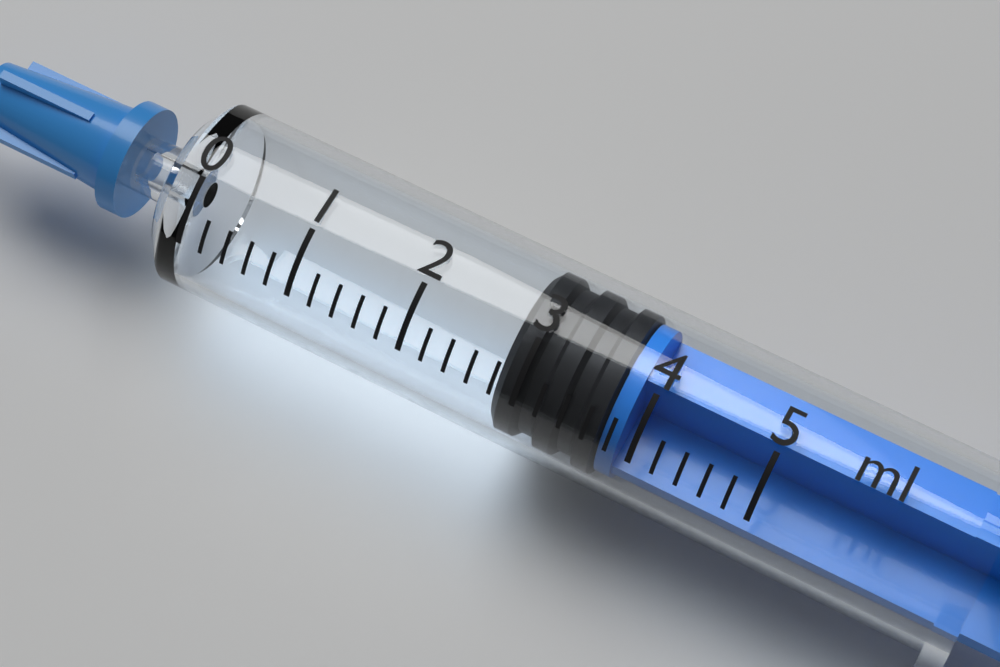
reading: 2.8 ml
